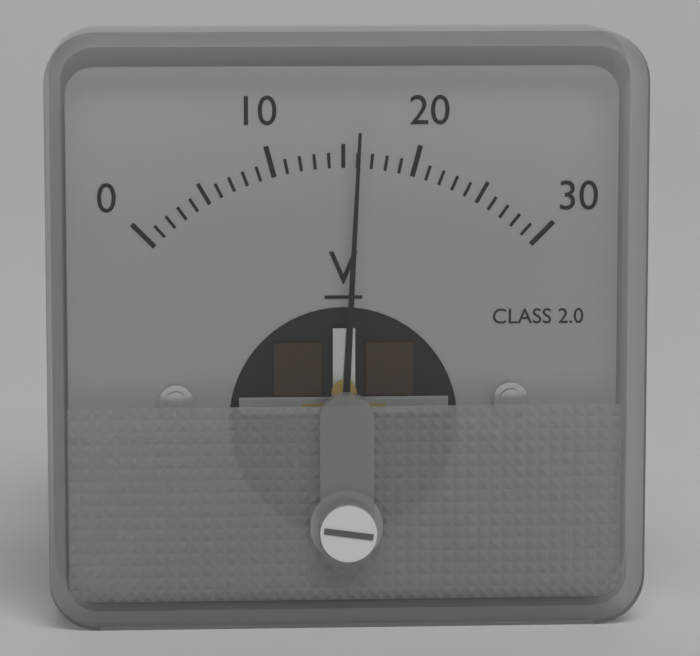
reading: 16 V
